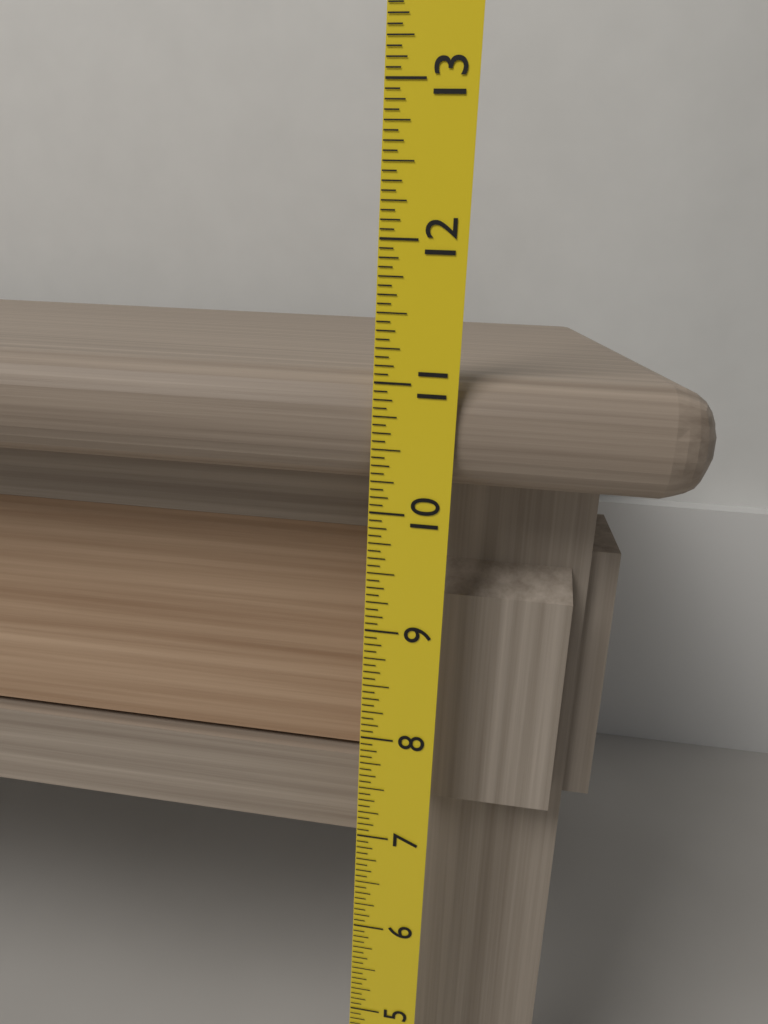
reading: 11.0625 (no unit)
